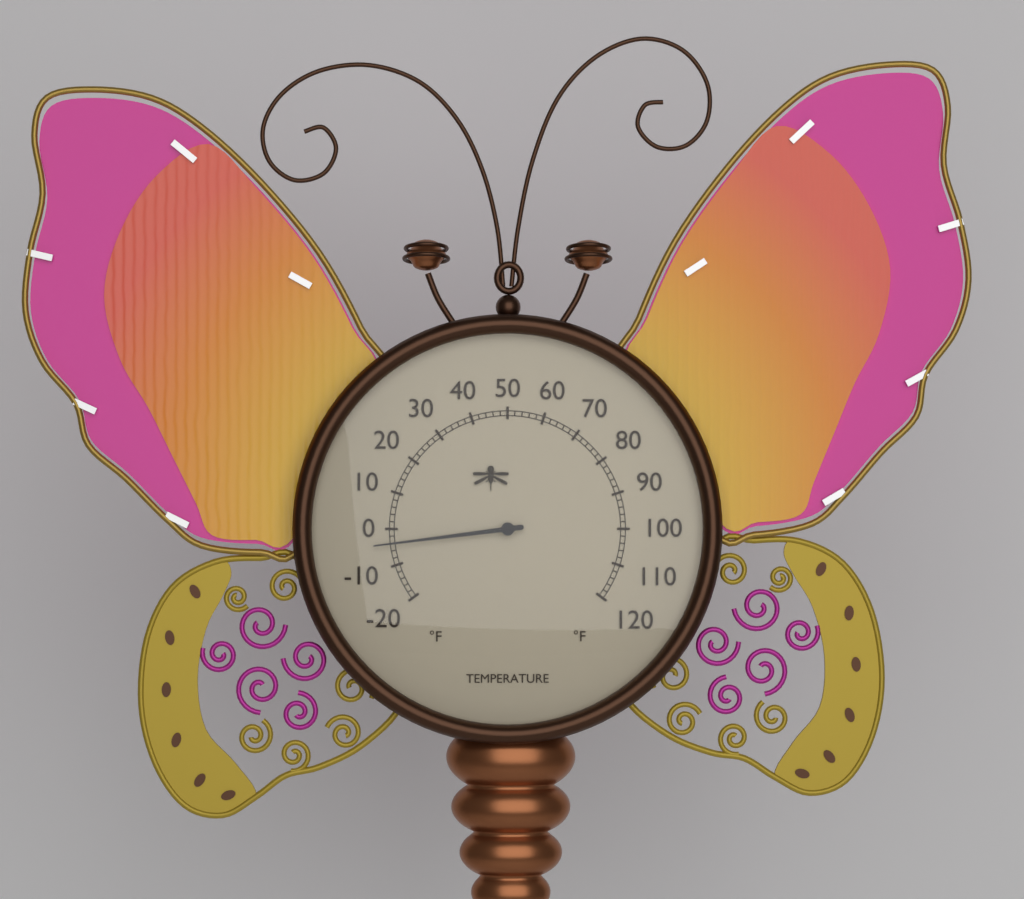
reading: -4 °F
